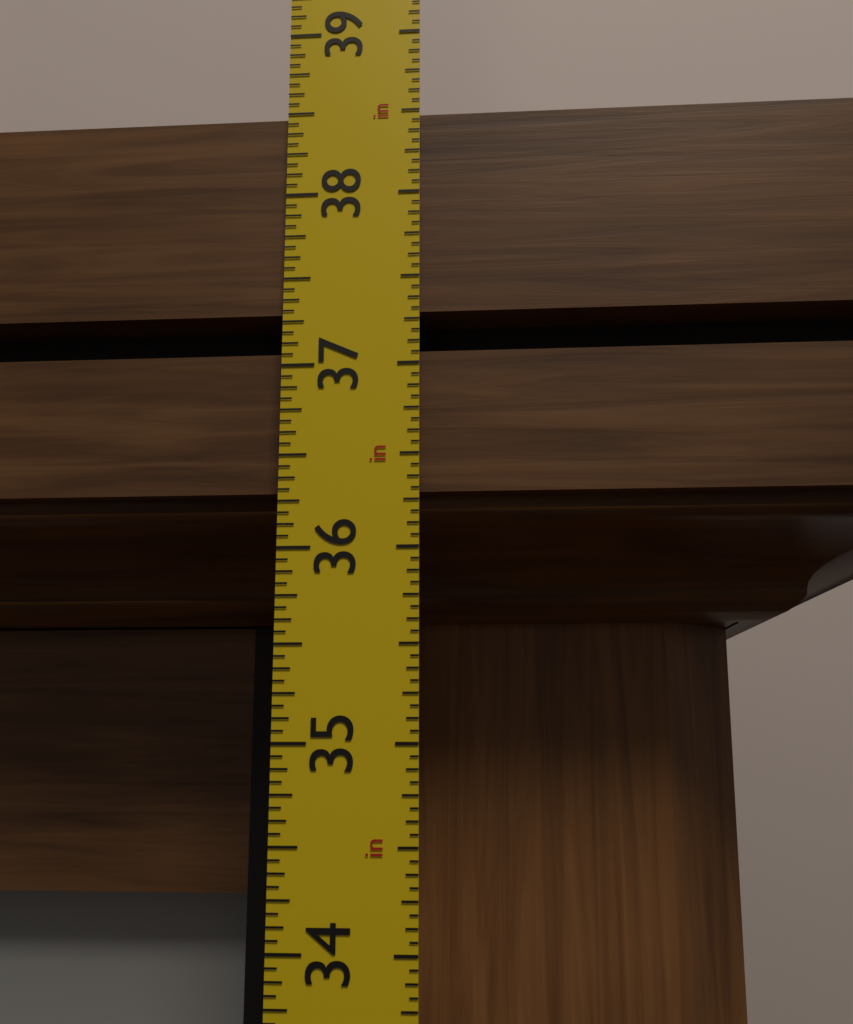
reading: 38.5000 in
